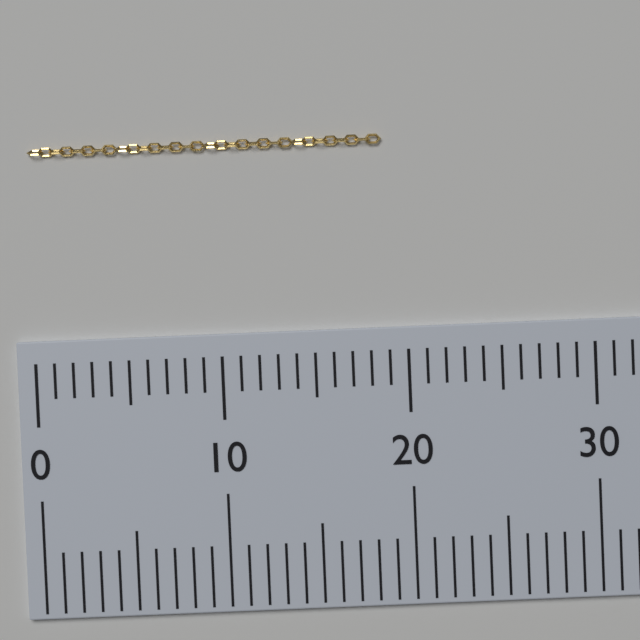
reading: 19 (no unit)
